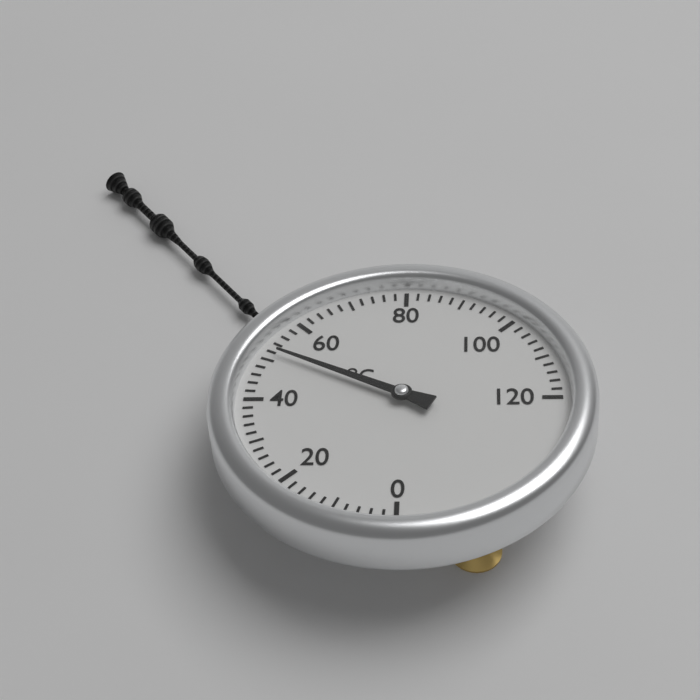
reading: 52 °C
